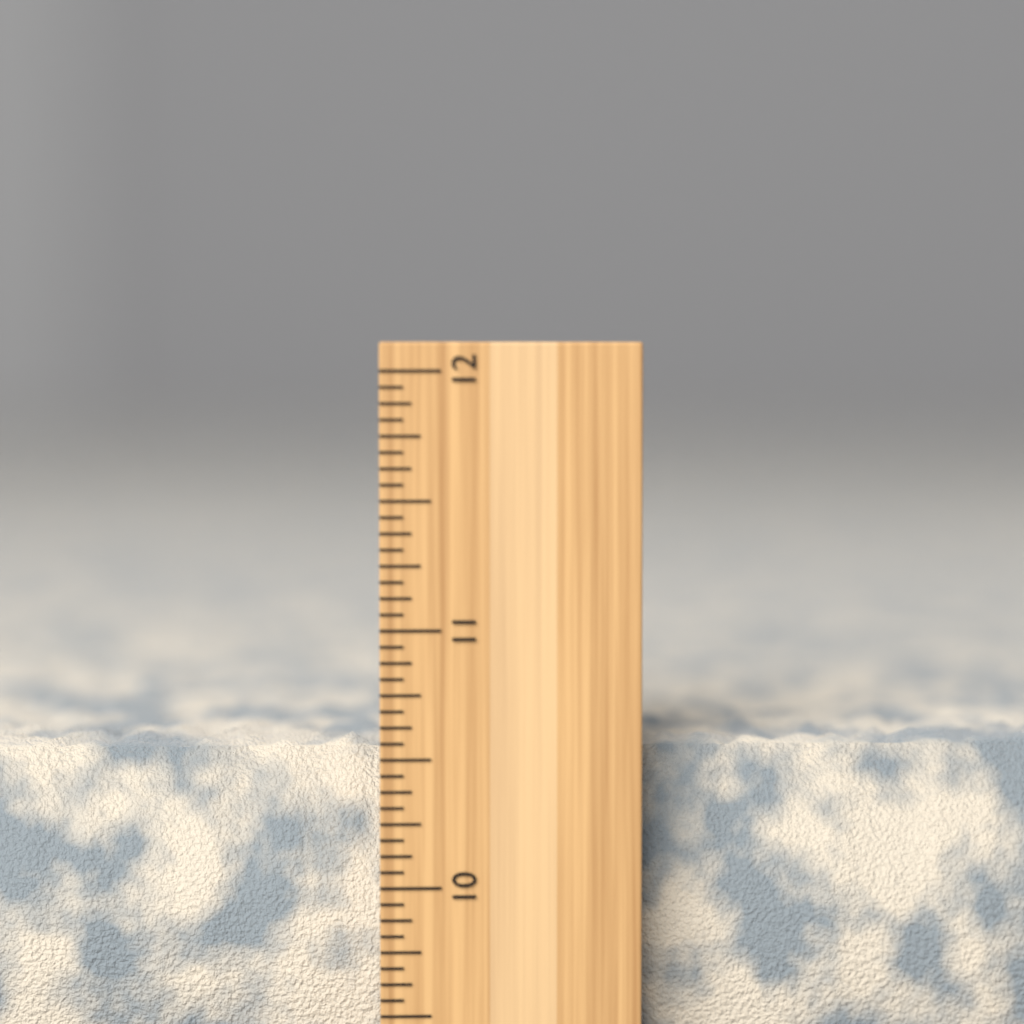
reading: 10.5625 inch
